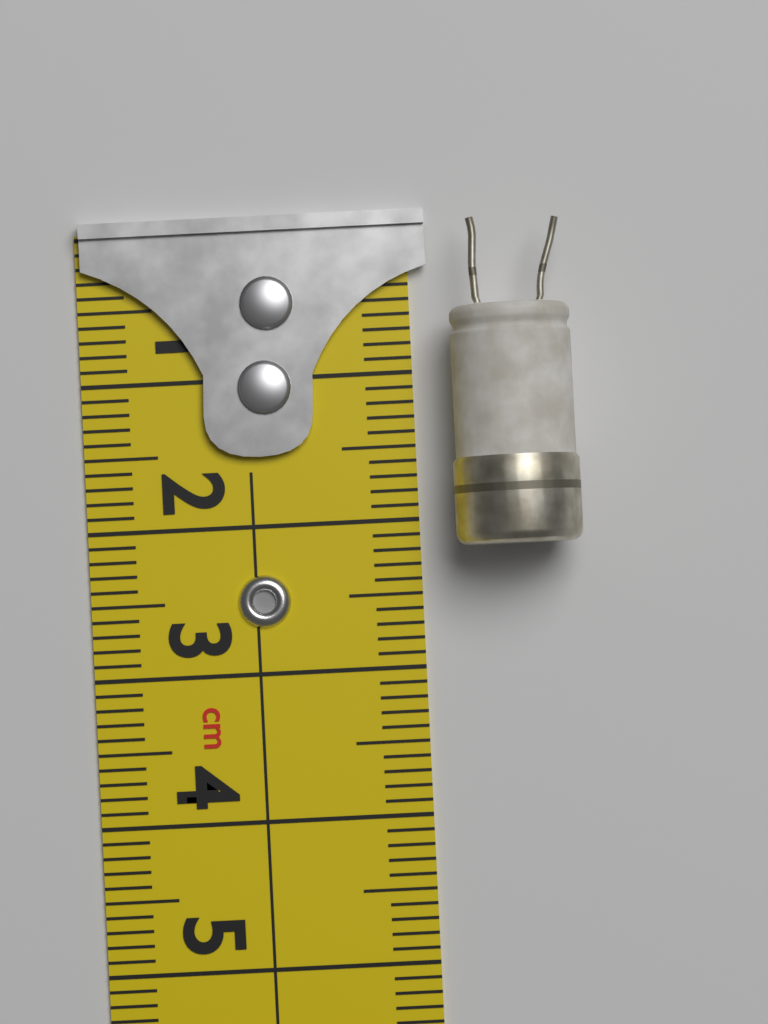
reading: 2.2 cm
